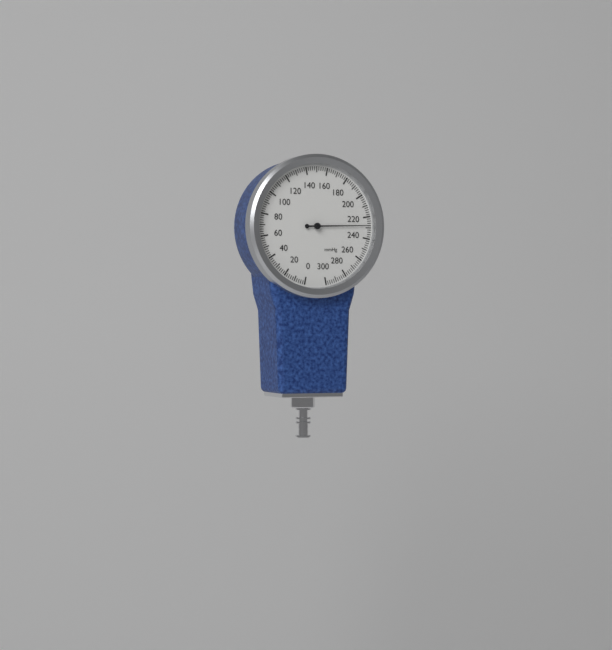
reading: 228 mmHg
